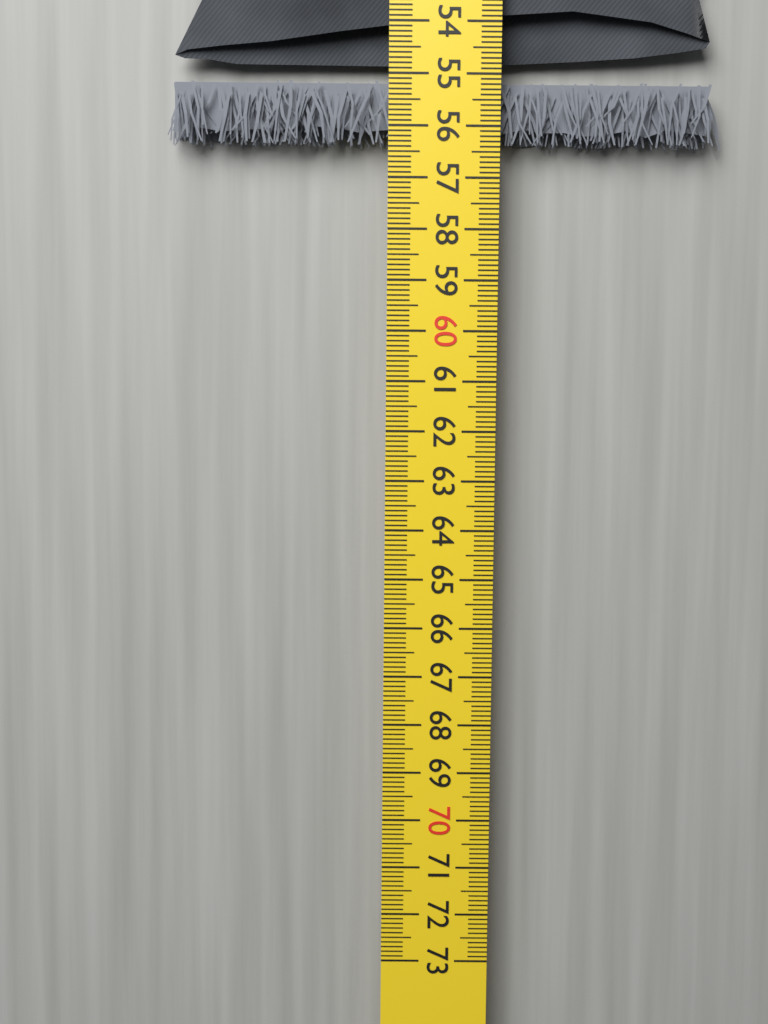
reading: 56.3 cm
